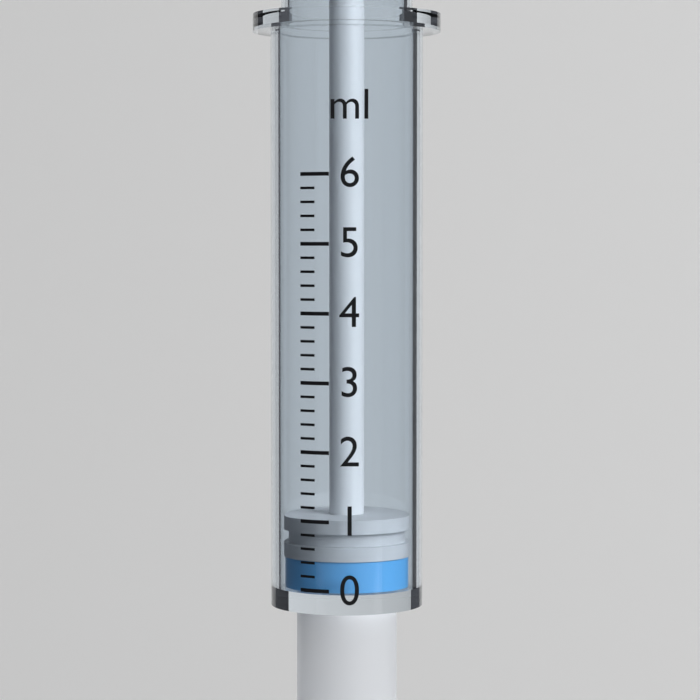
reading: 0.4 ml
